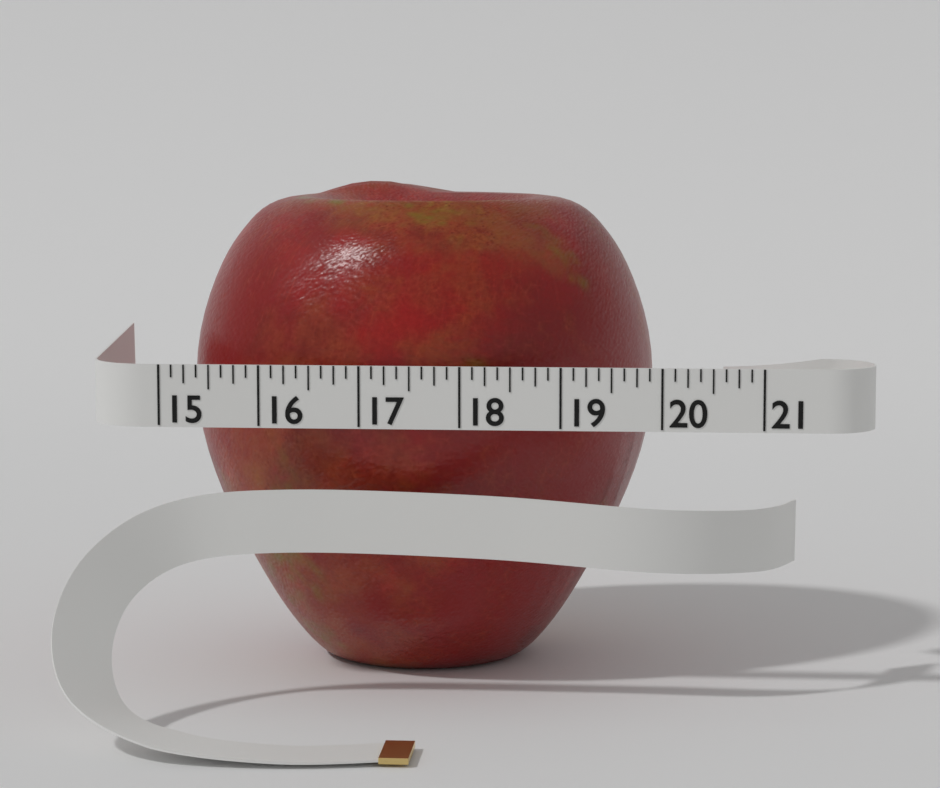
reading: 19.875 (no unit)
